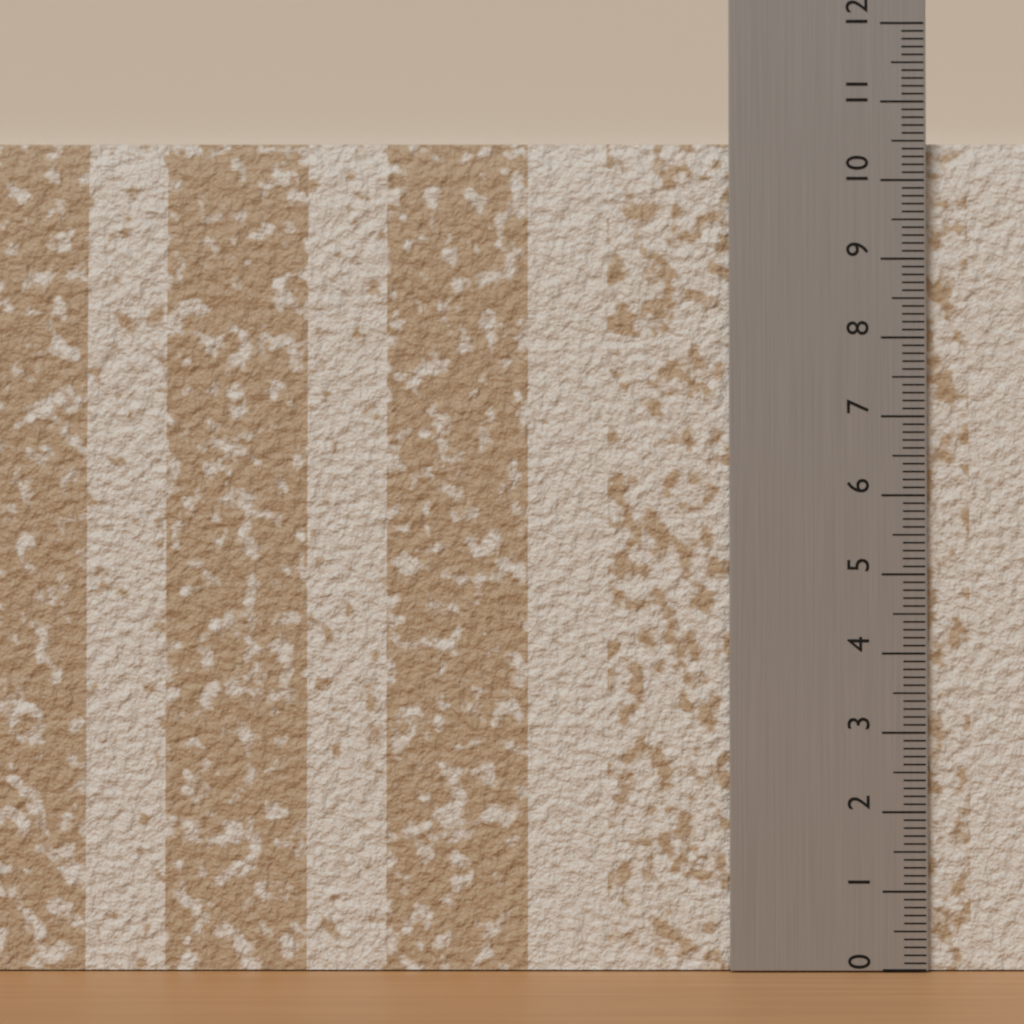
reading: 10.5 (no unit)
